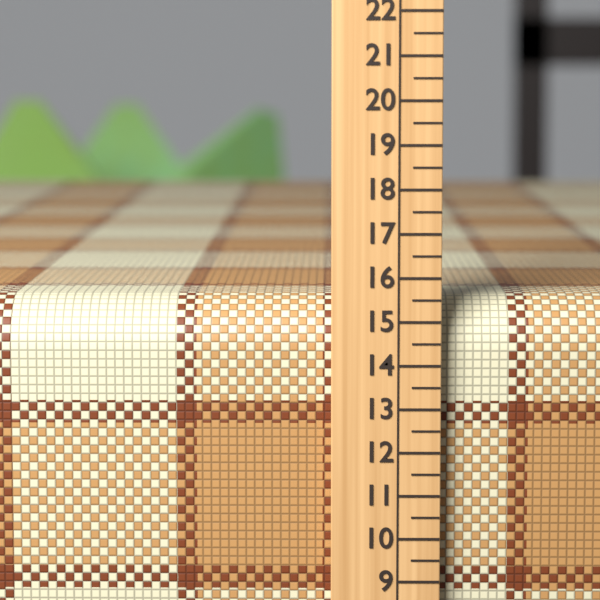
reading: 15.5 (no unit)
